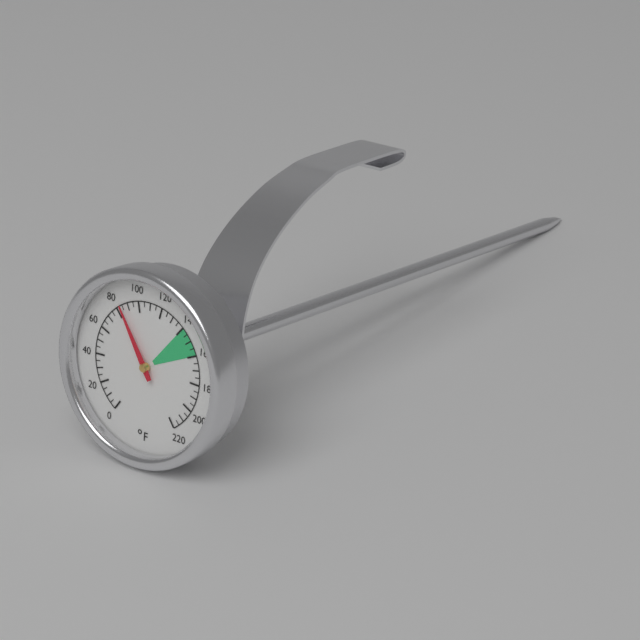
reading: 85 °F
